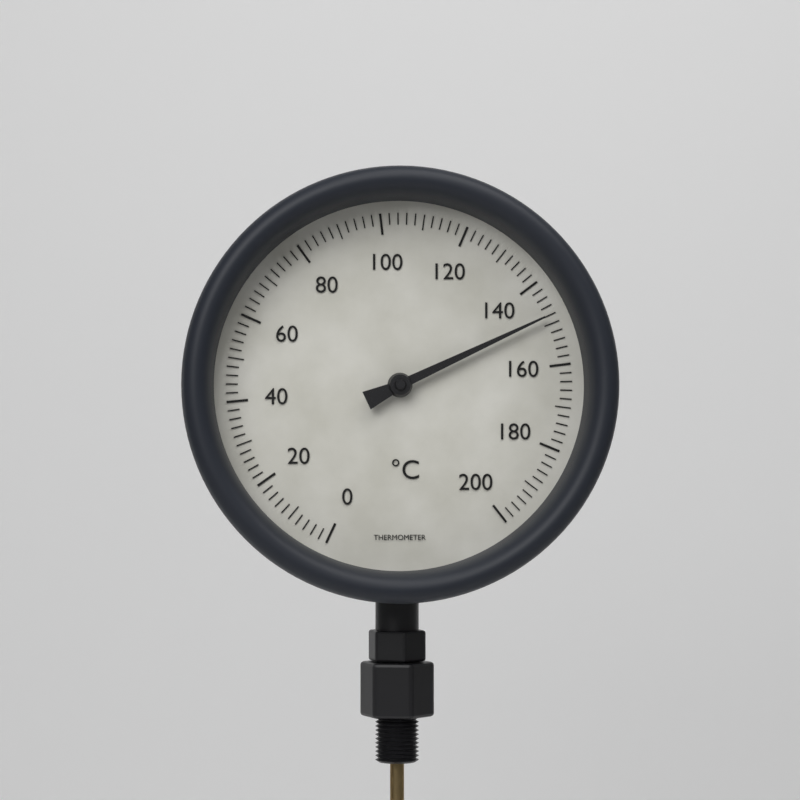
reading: 148 °C
